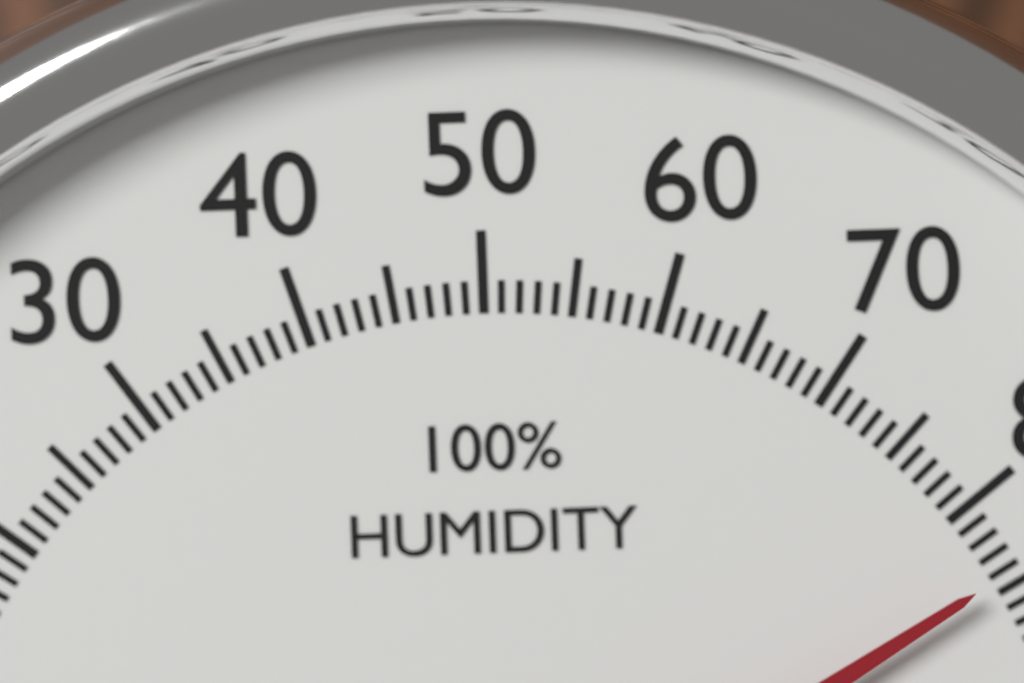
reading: 84 %
